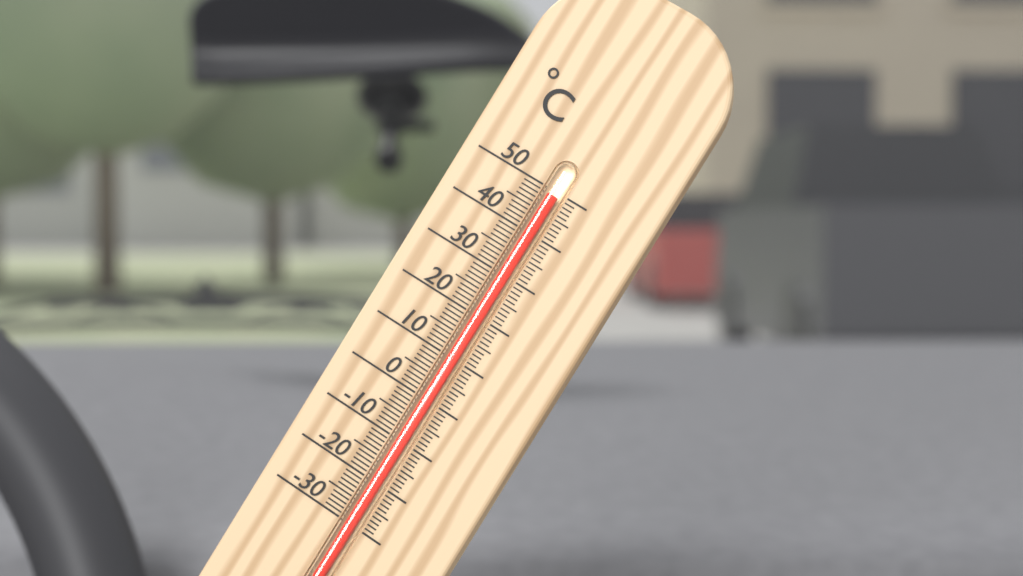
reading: 49 °C
